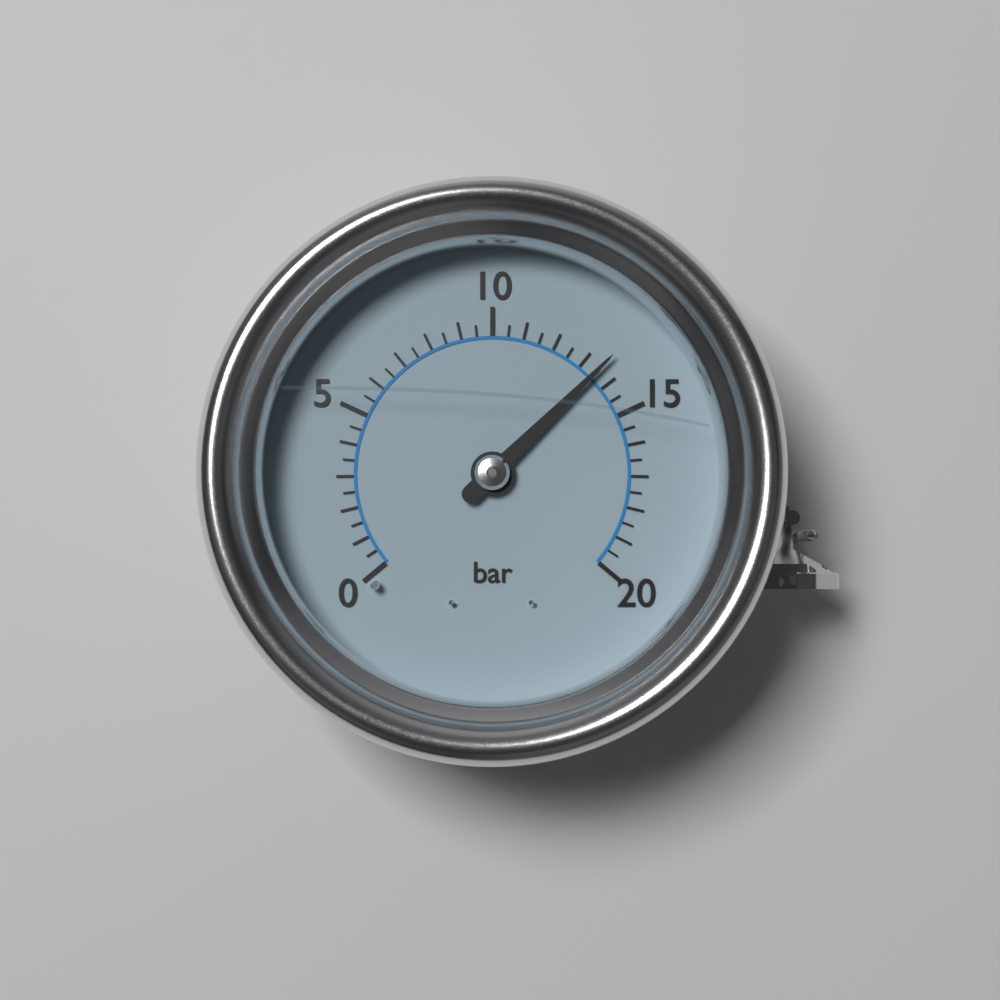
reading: 13.5 bar
